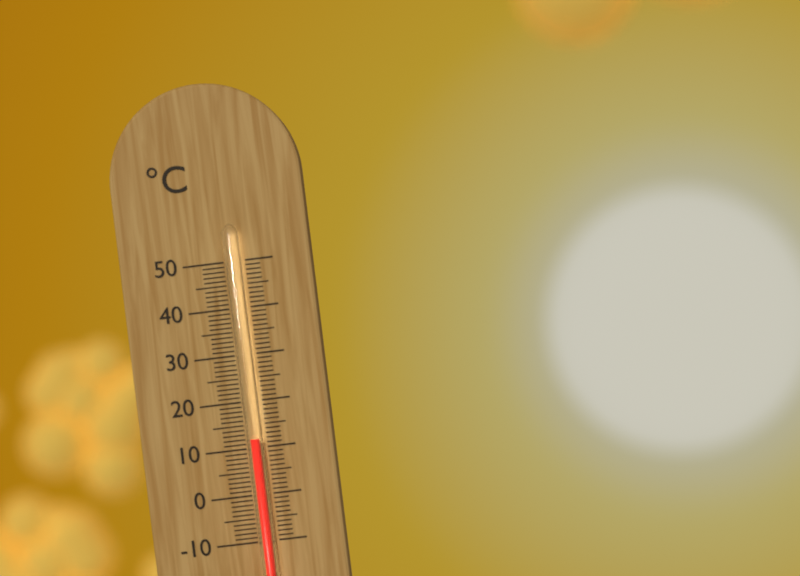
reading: 12 °C
